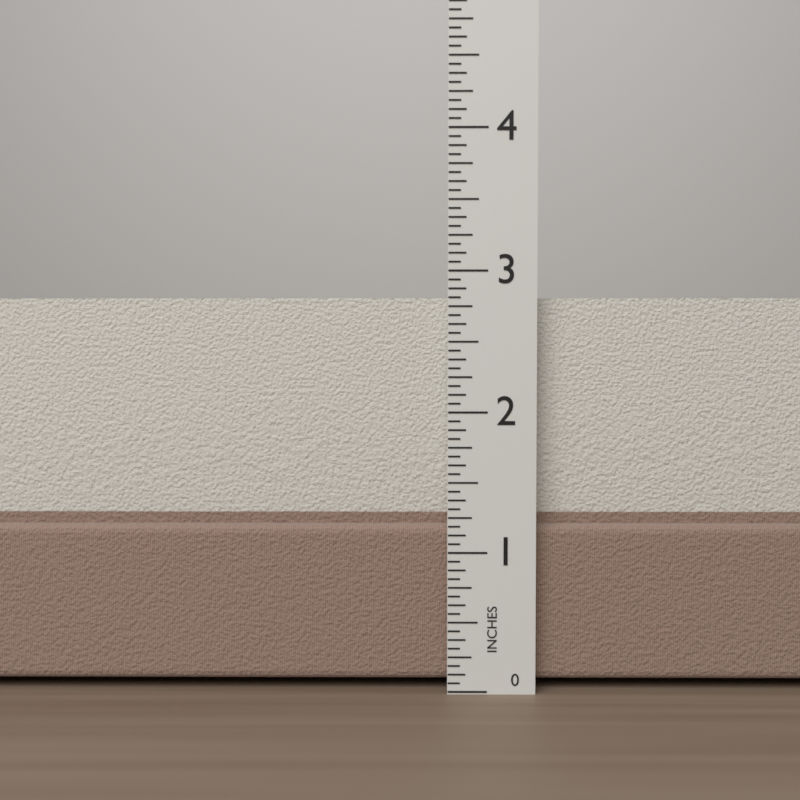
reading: 2.8125 in
